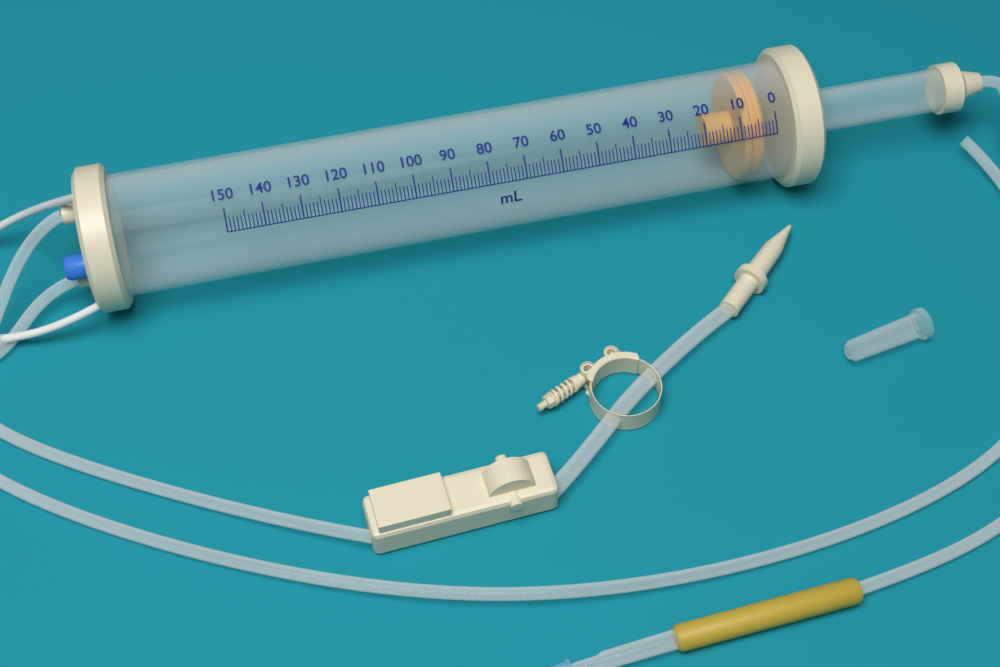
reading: 3 ml
